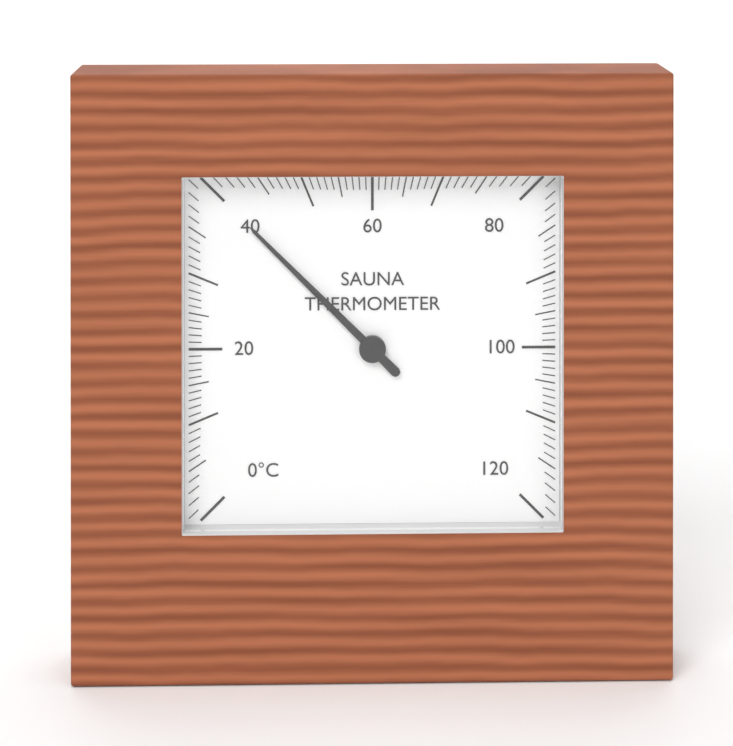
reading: 40 °C
